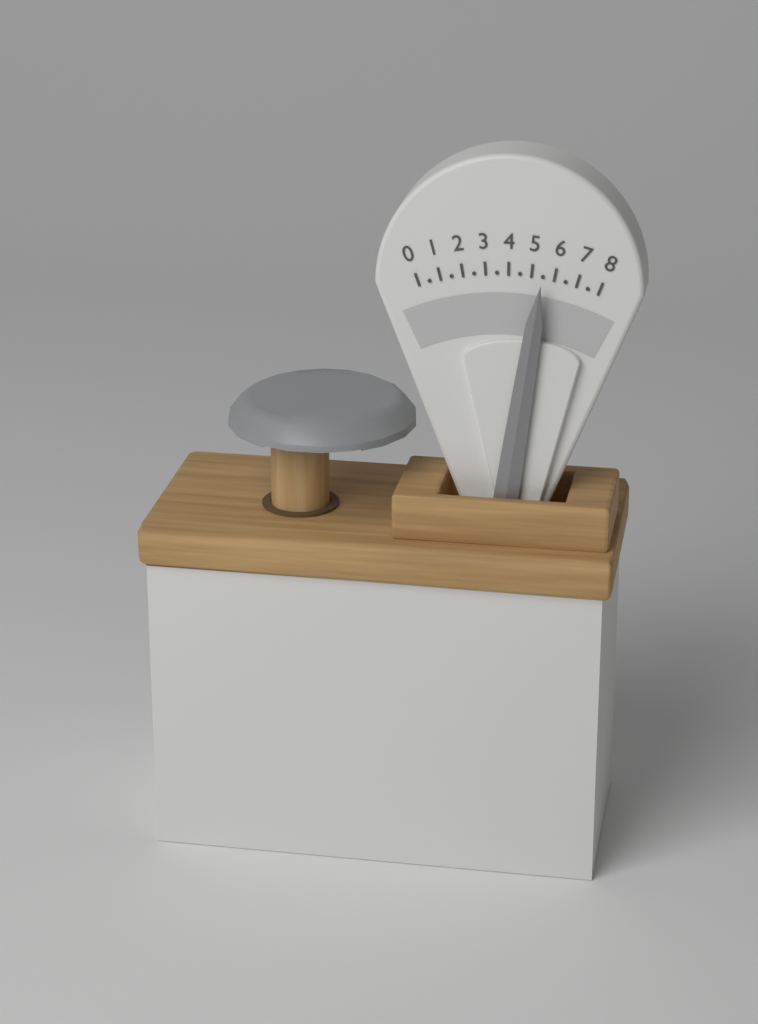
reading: 5.5 (no unit)
